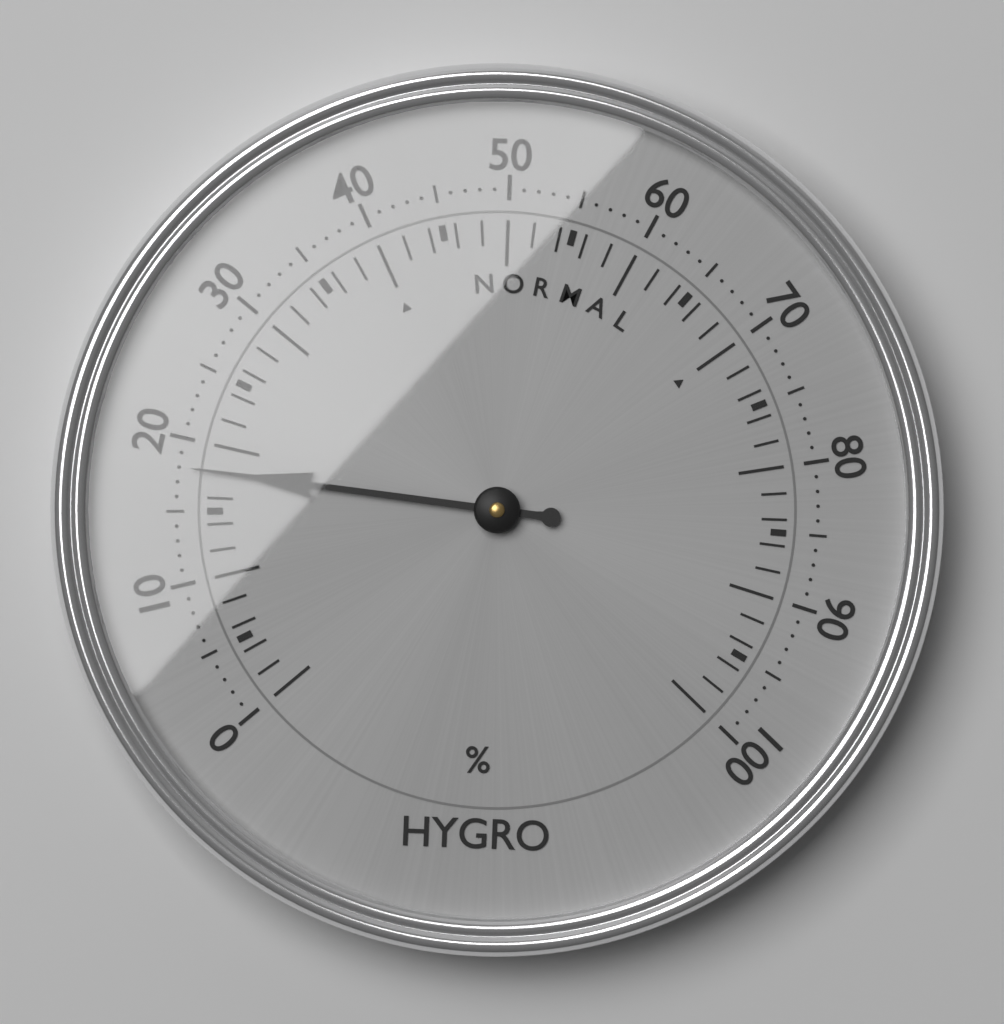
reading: 18 %
